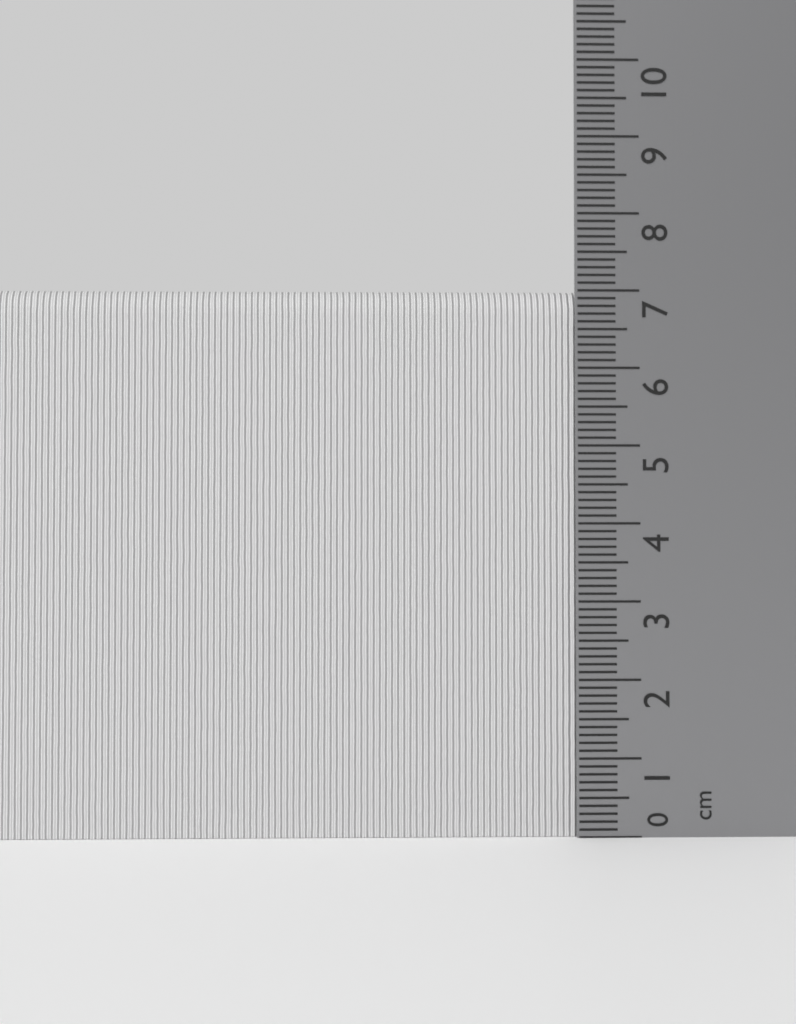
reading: 7.0 cm
